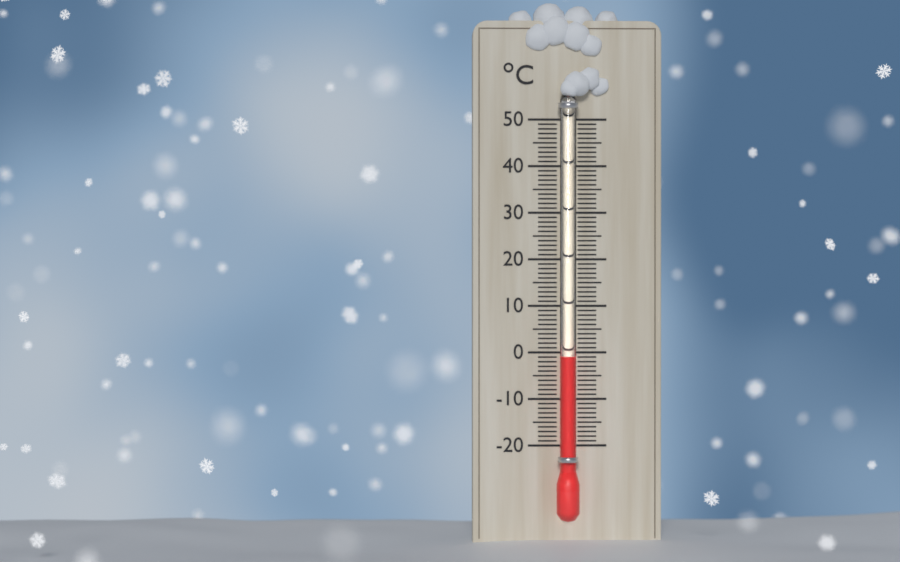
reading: -1 °C
